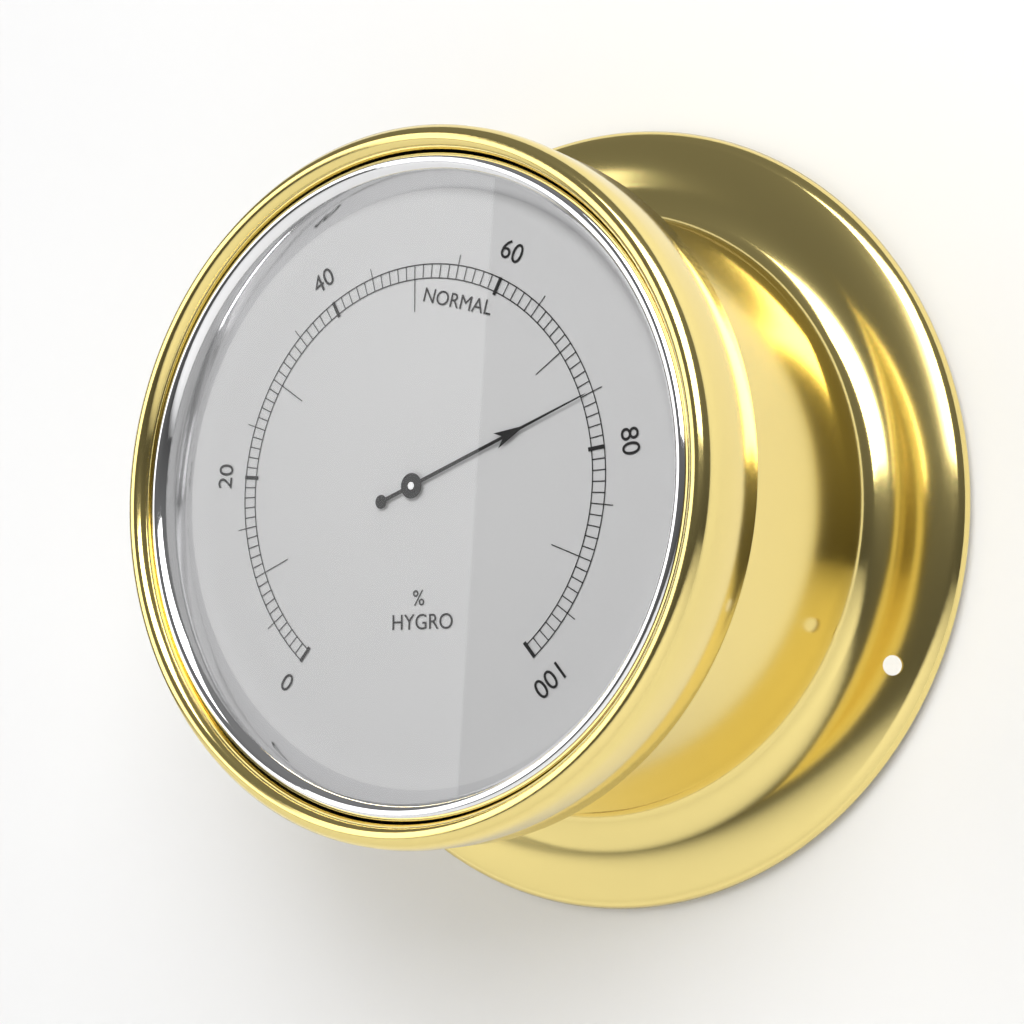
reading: 75 %
